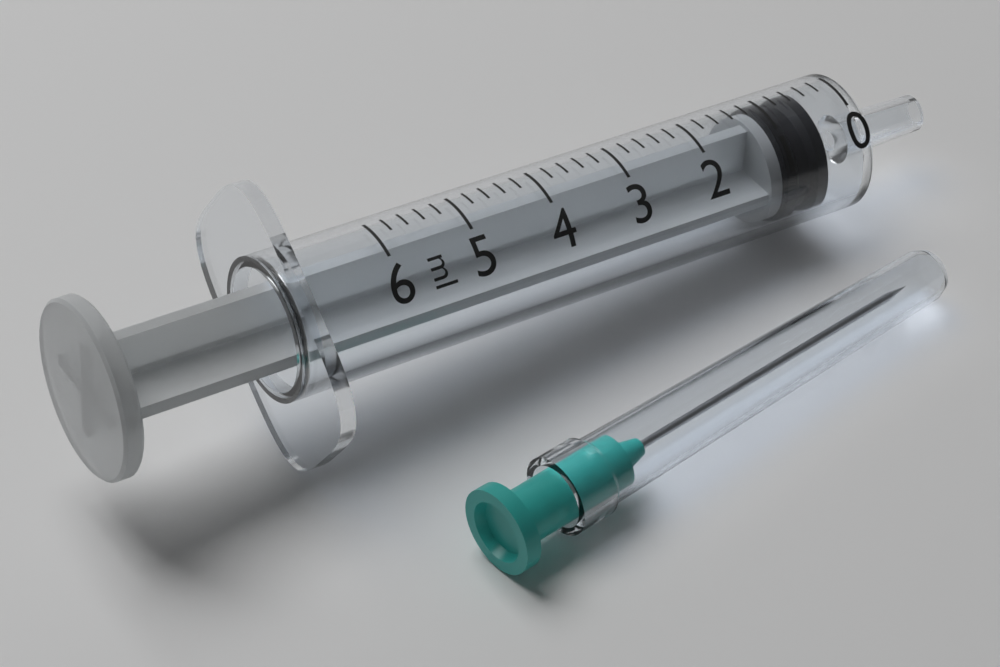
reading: 0.4 ml
